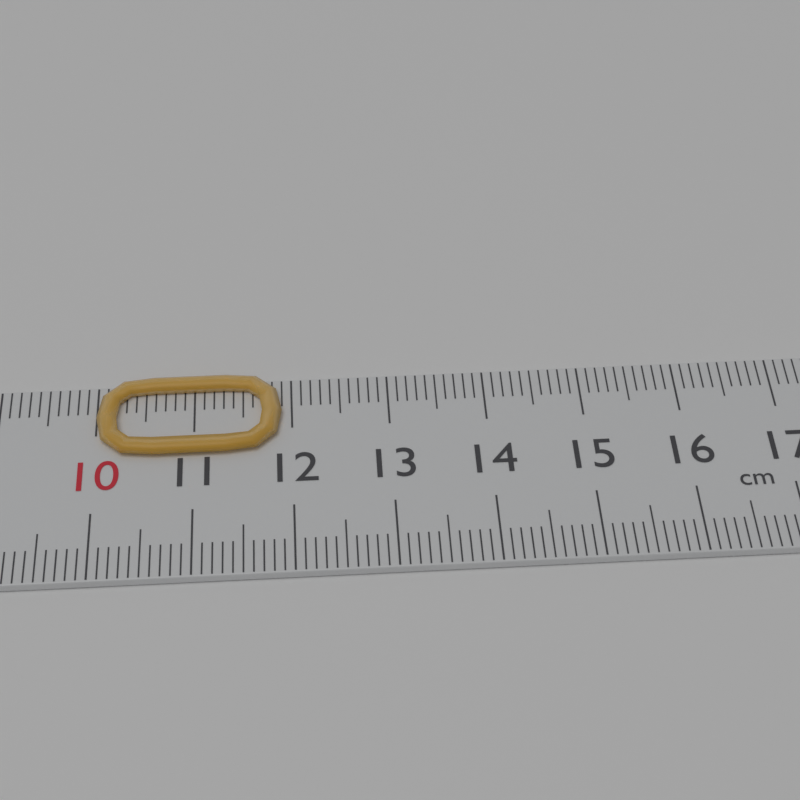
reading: 11.9 cm
